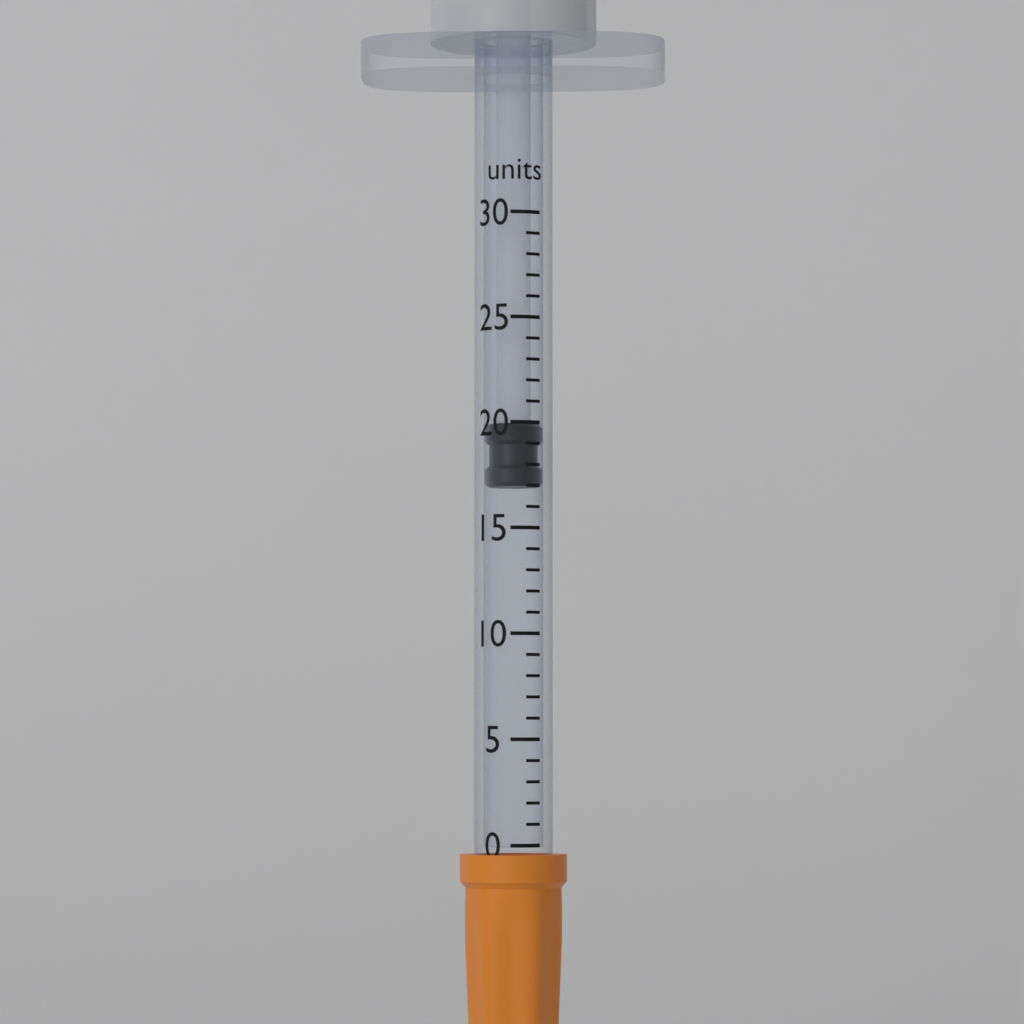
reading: 17 units
